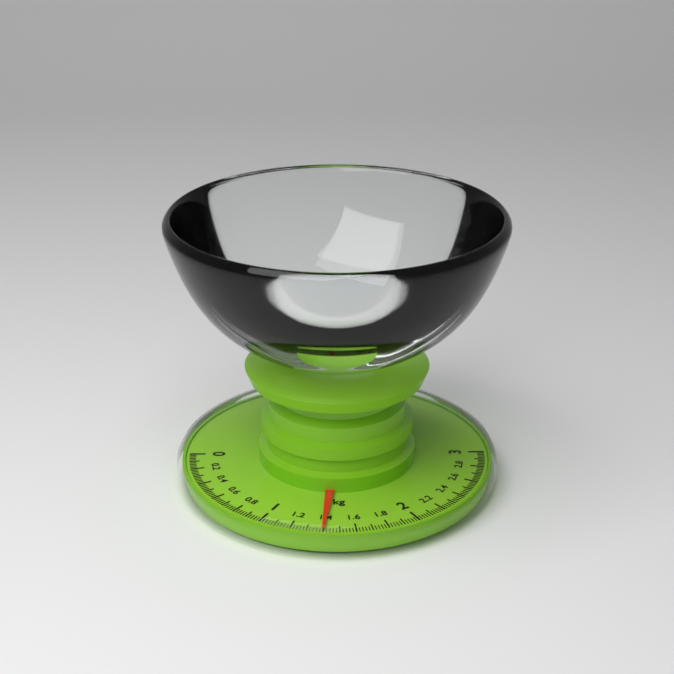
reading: 1.40 kg
